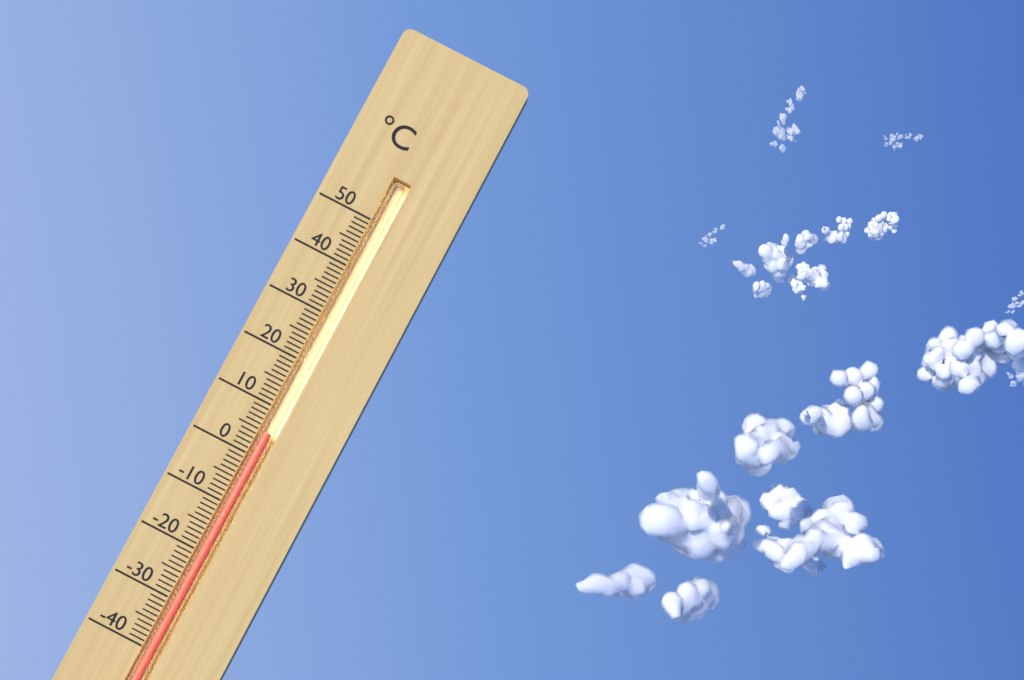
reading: 5 °C
